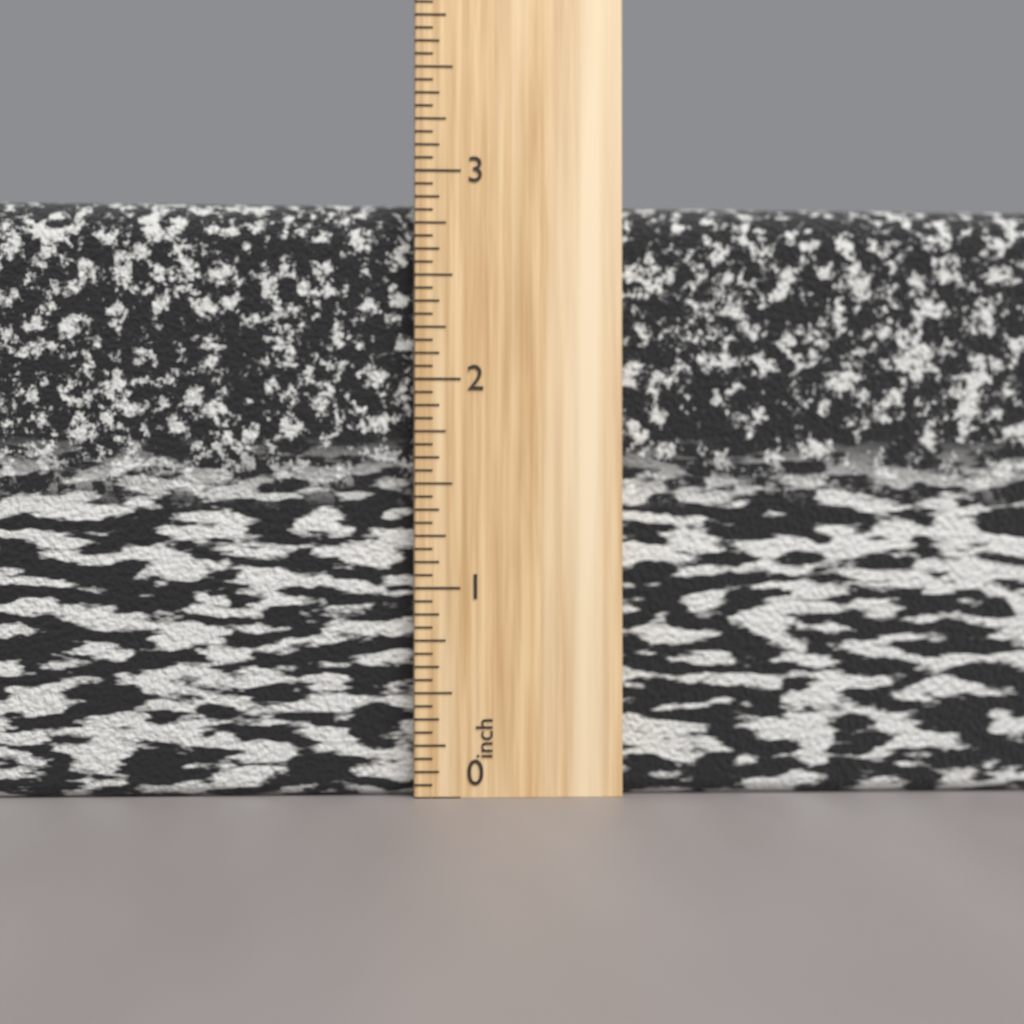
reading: 2.8750 inch
